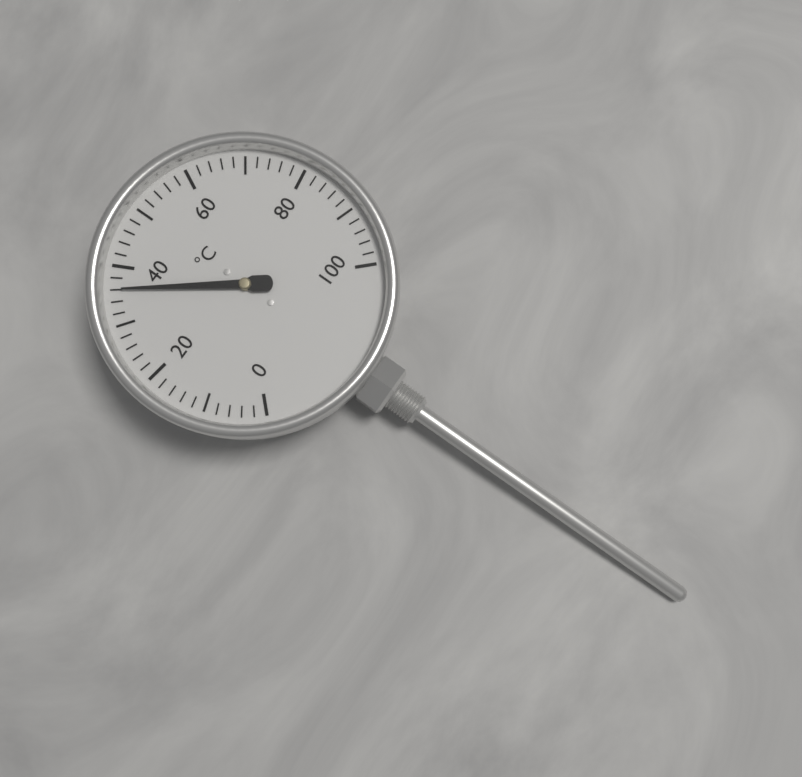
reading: 36 °C
